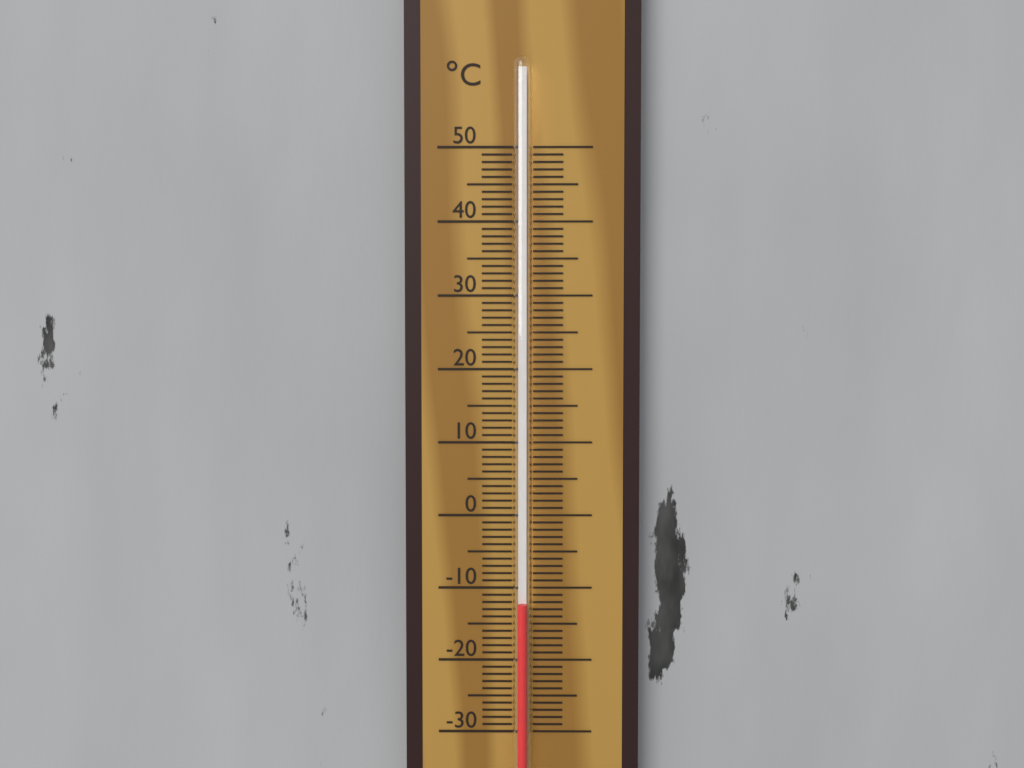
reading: -12 °C
